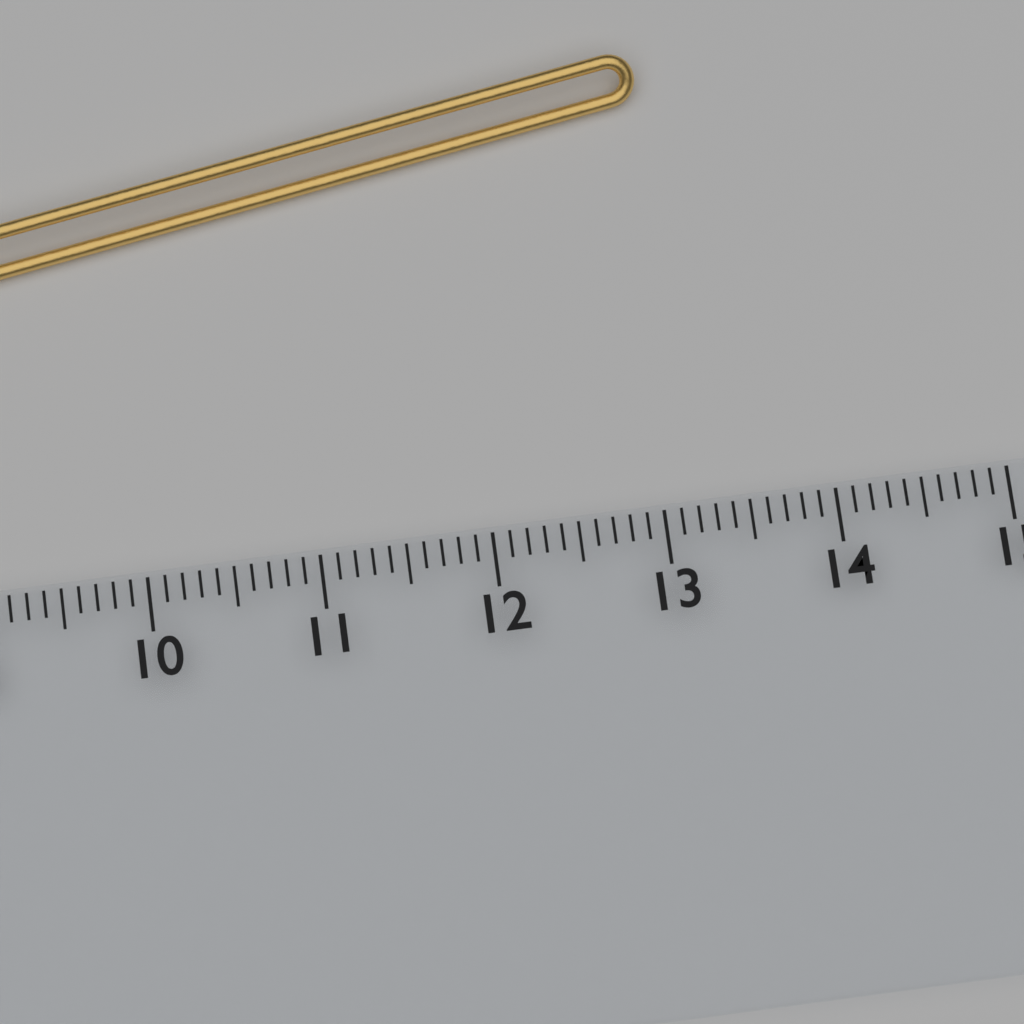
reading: 13.2 cm
